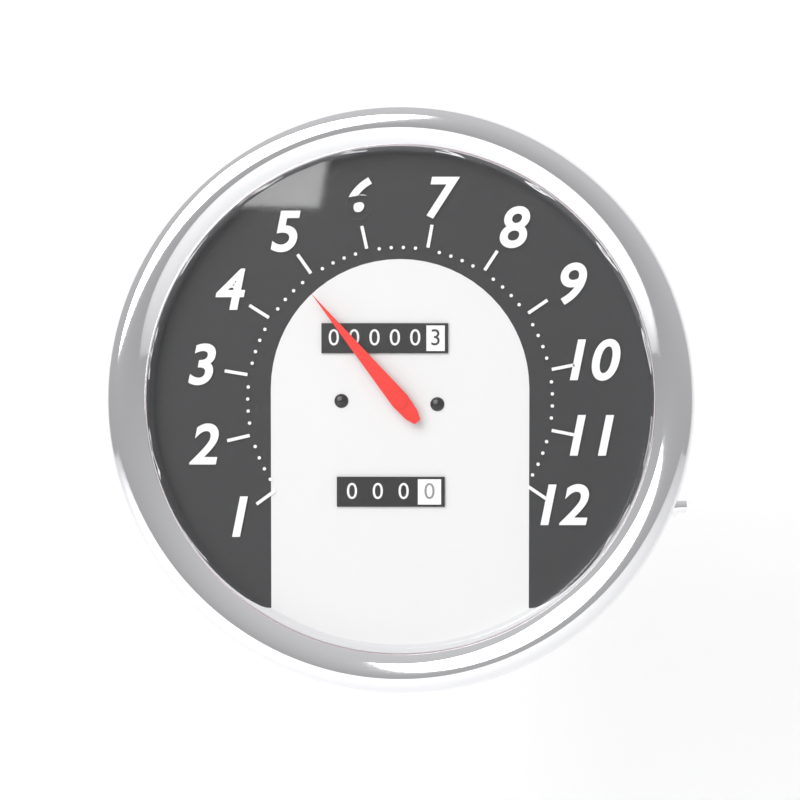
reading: 4.8 (no unit)
